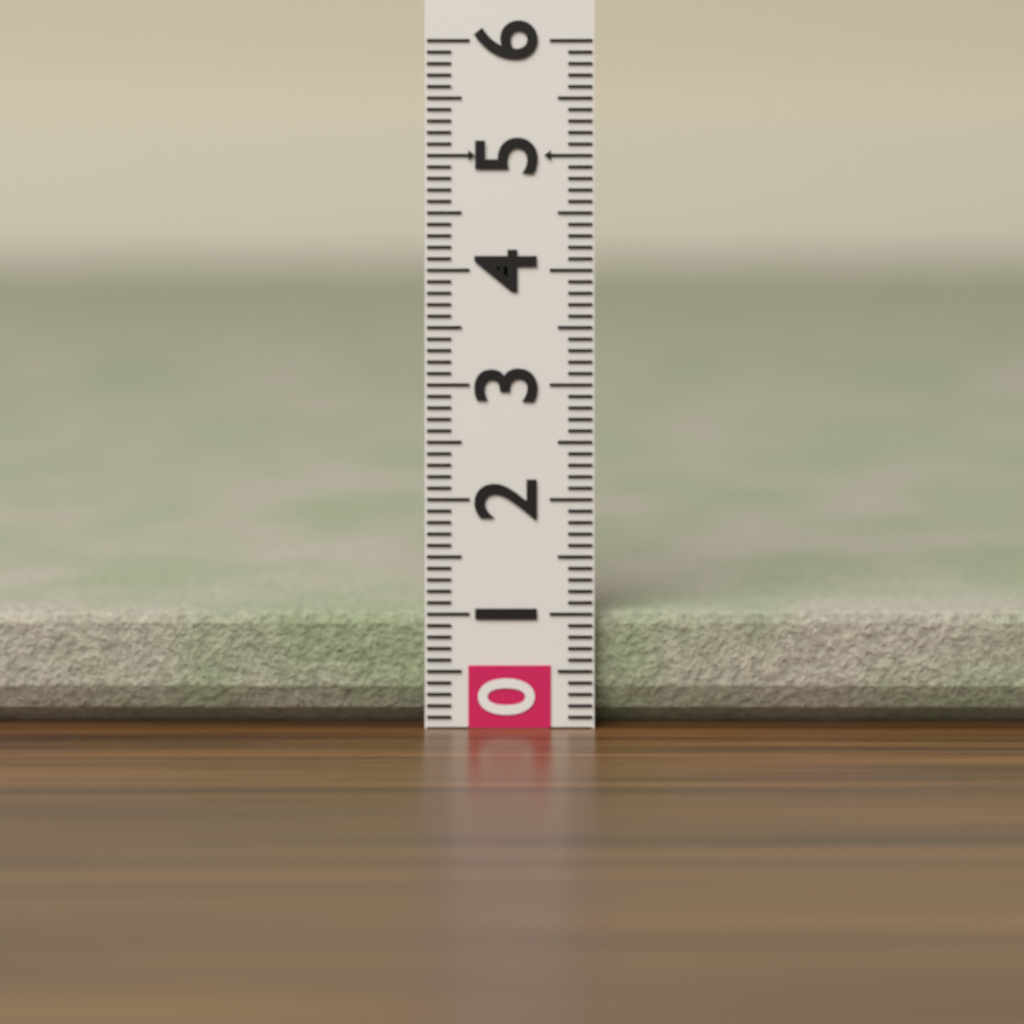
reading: 1.0 (no unit)
